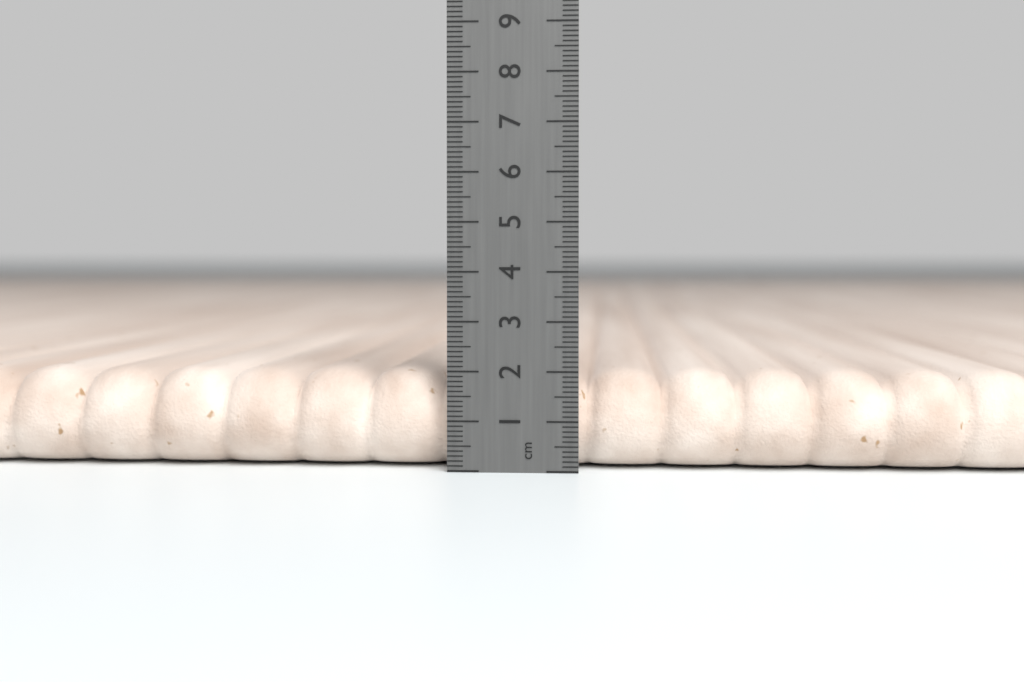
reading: 2.0 cm
